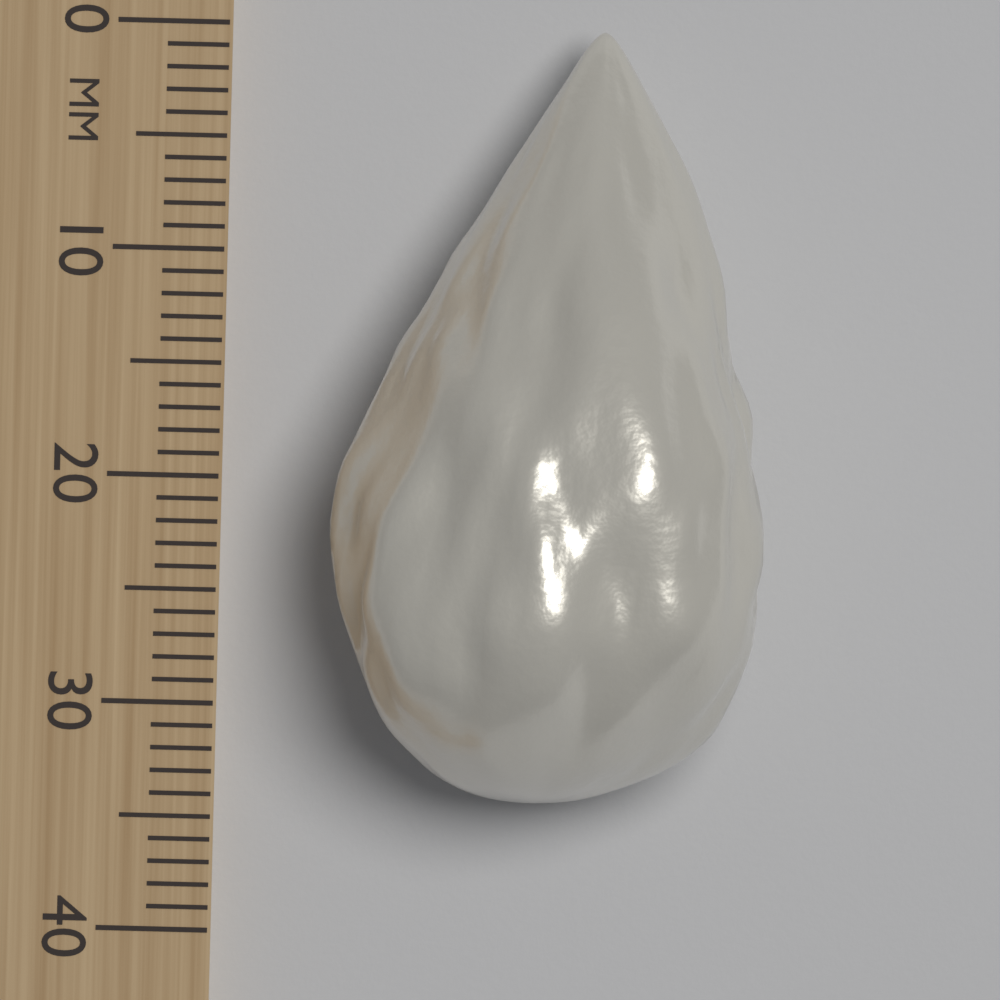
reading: 34 mm
